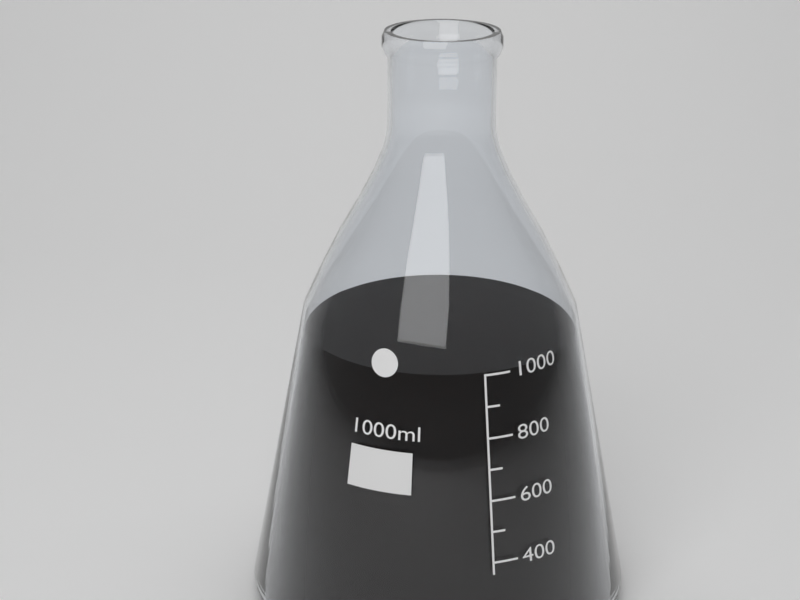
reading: 1000 ml
